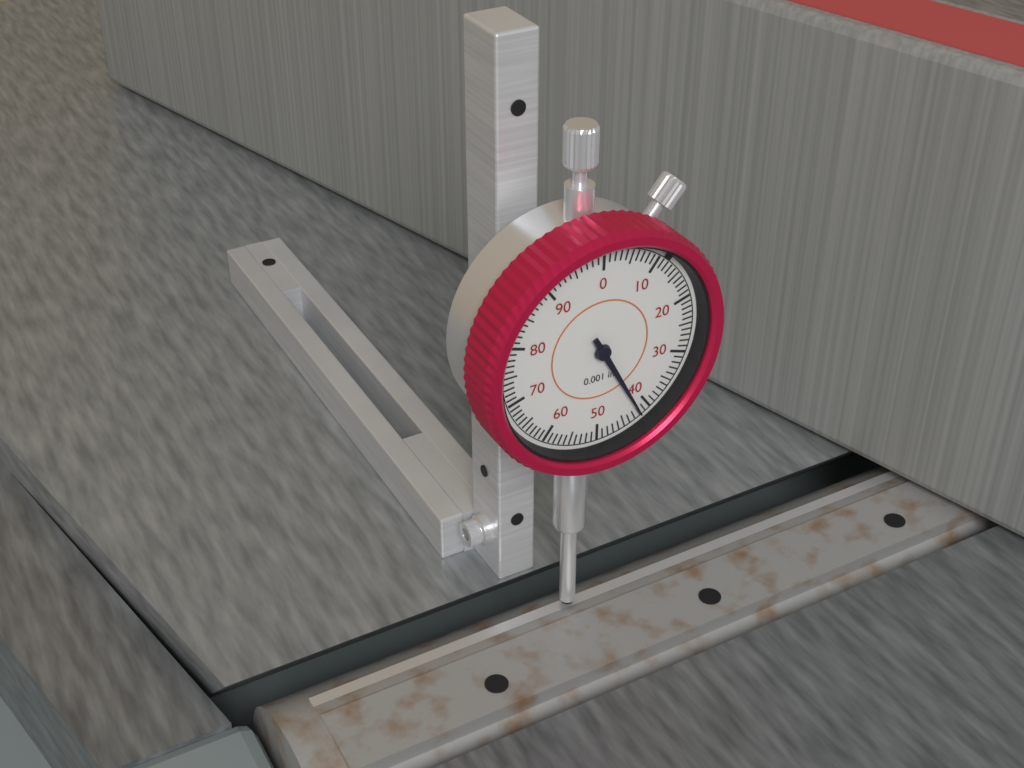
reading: 0.042 in
